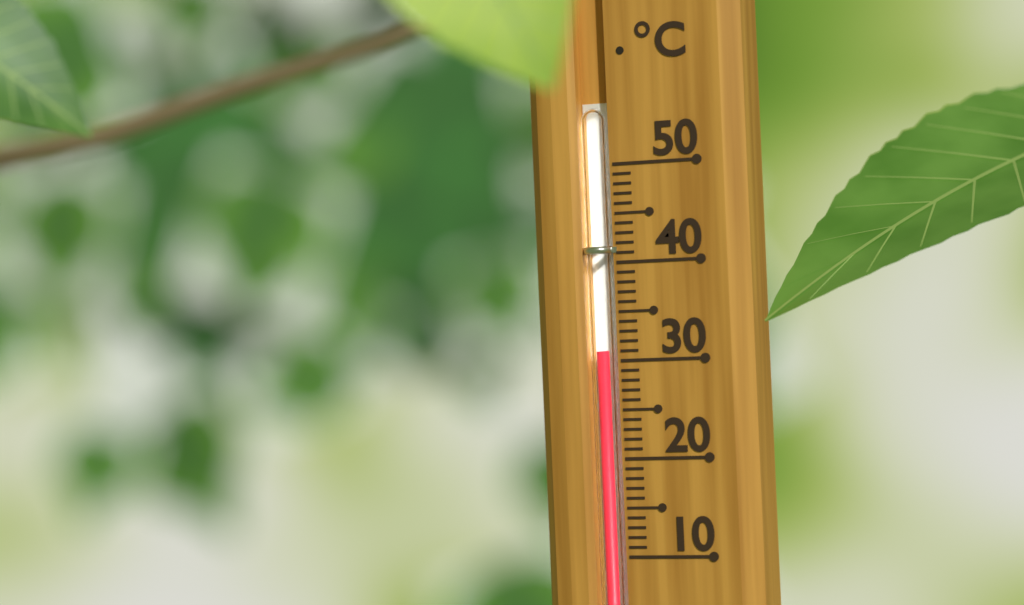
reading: 31 °C
